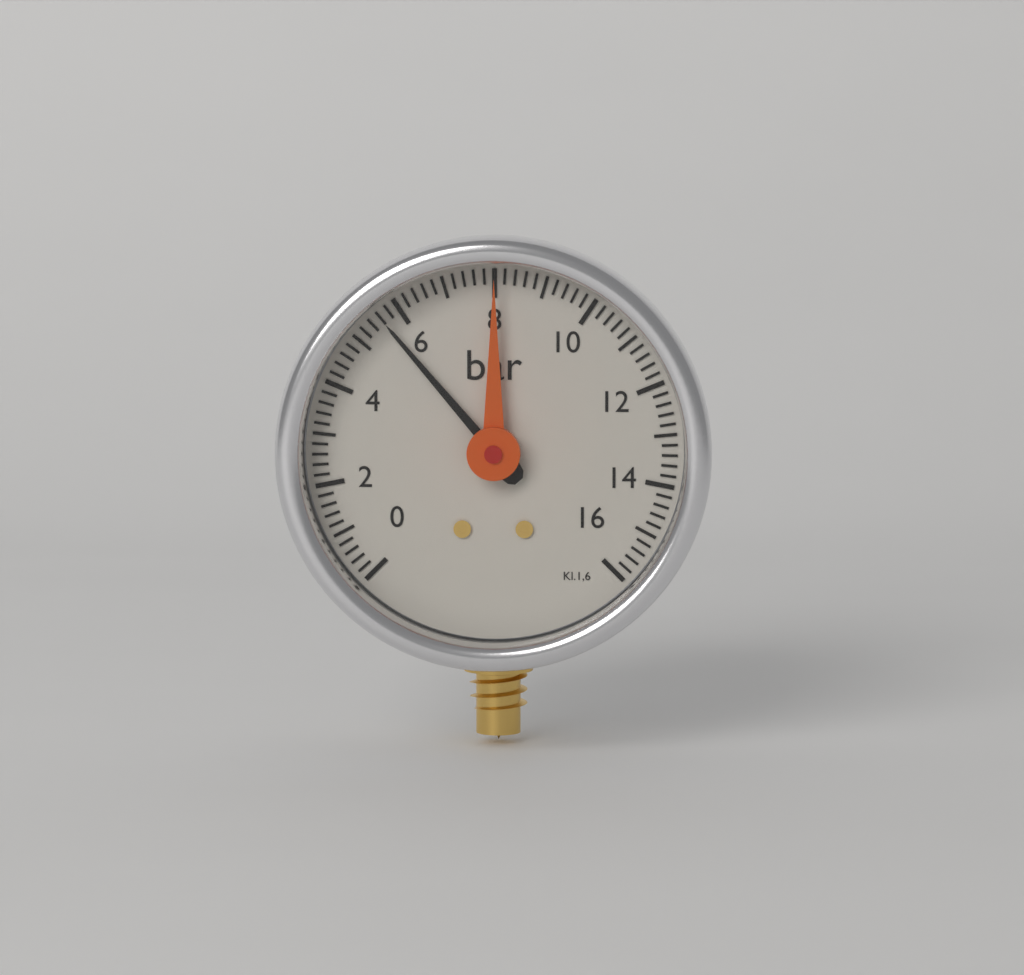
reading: 5.6 bar
